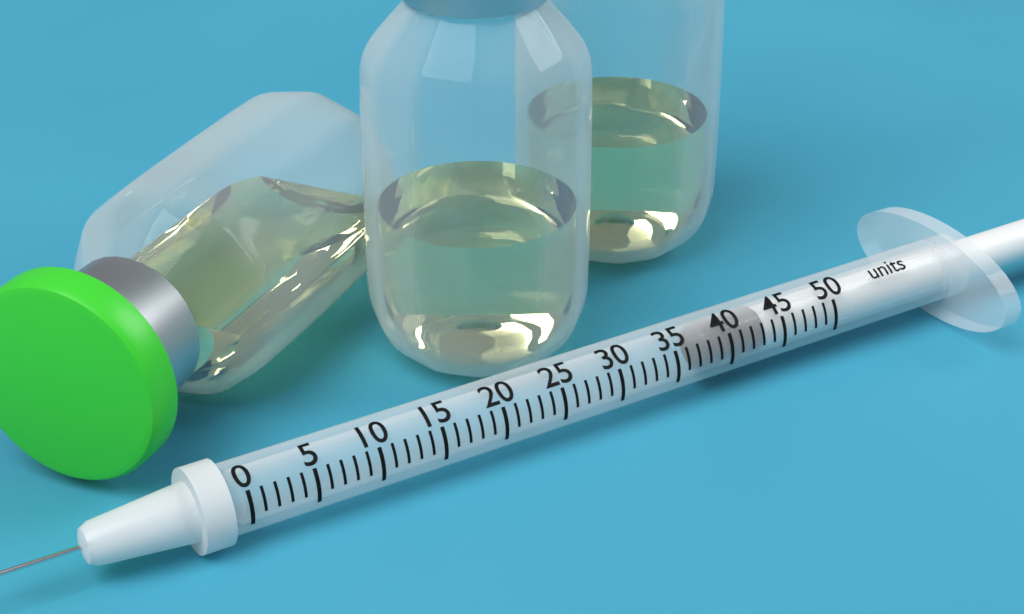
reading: 38 units
